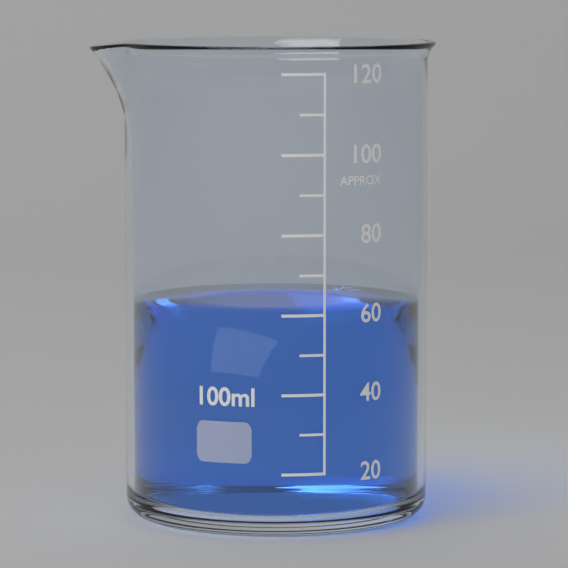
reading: 60 ml
